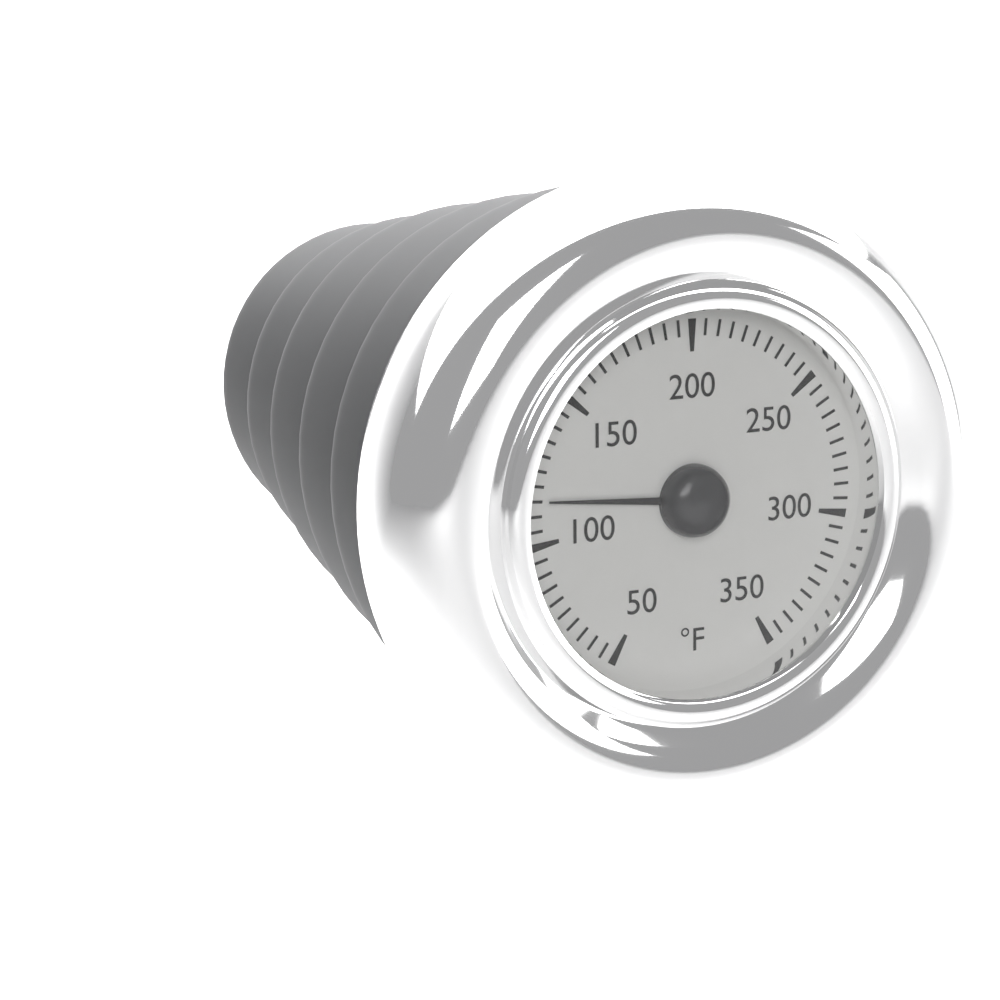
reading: 115 °F
